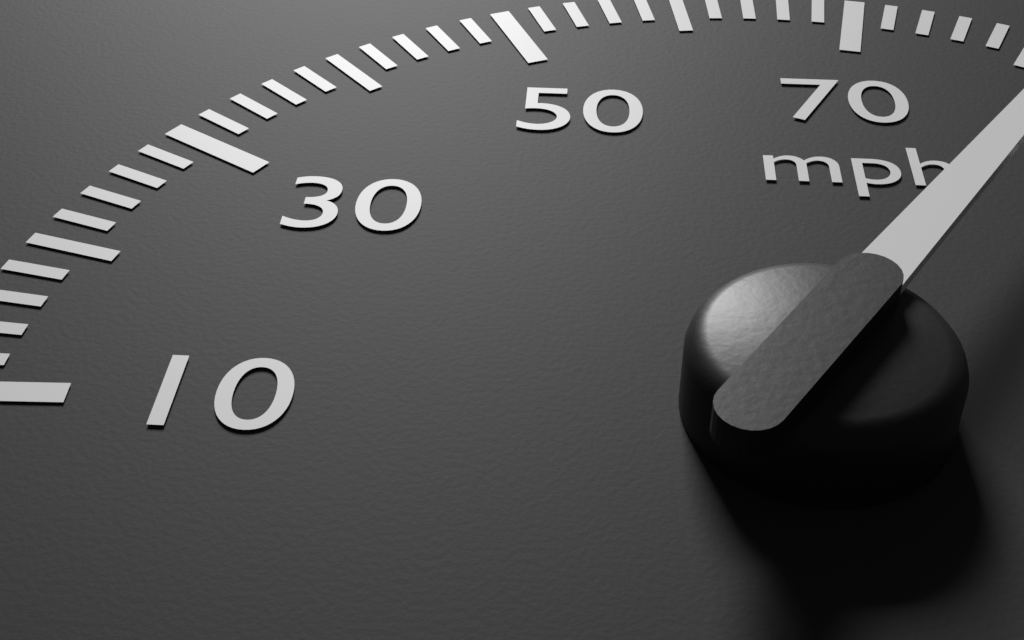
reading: 84 mph
